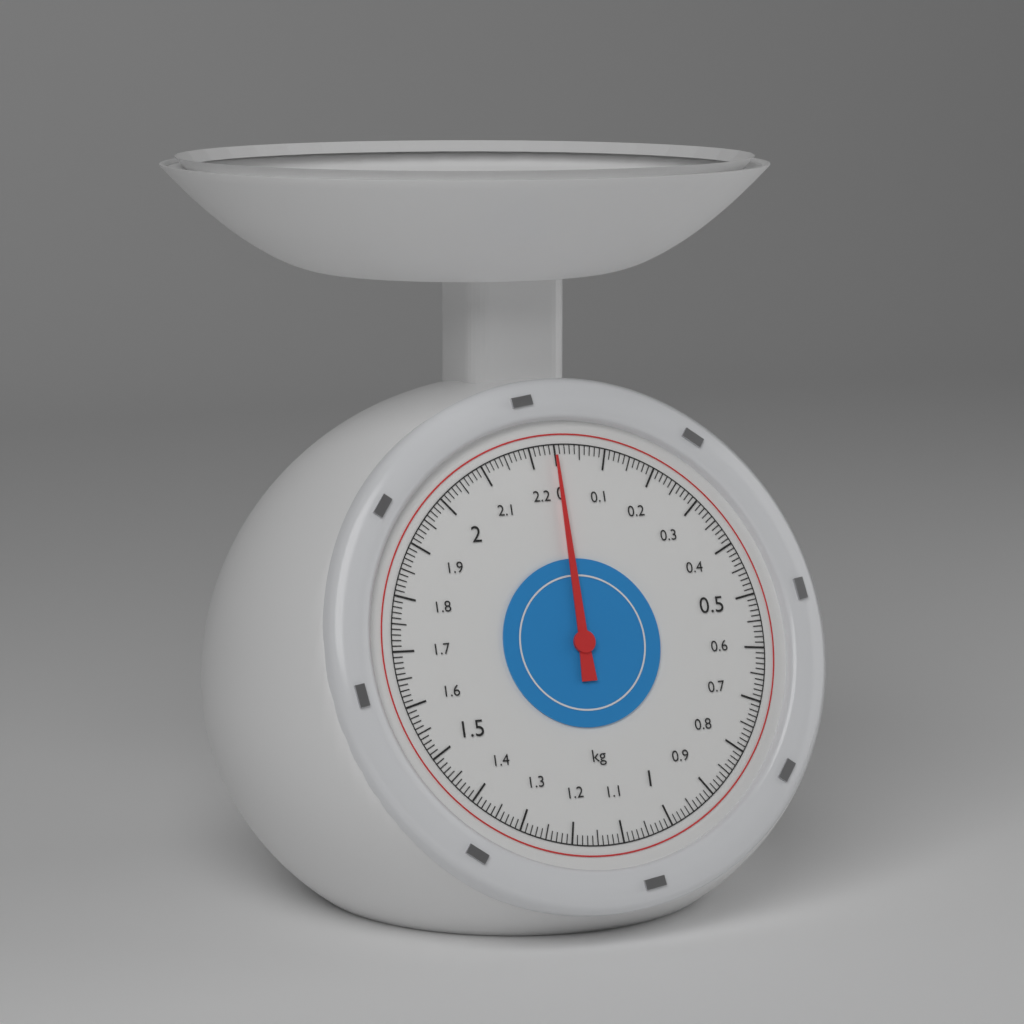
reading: 0.00 kg
